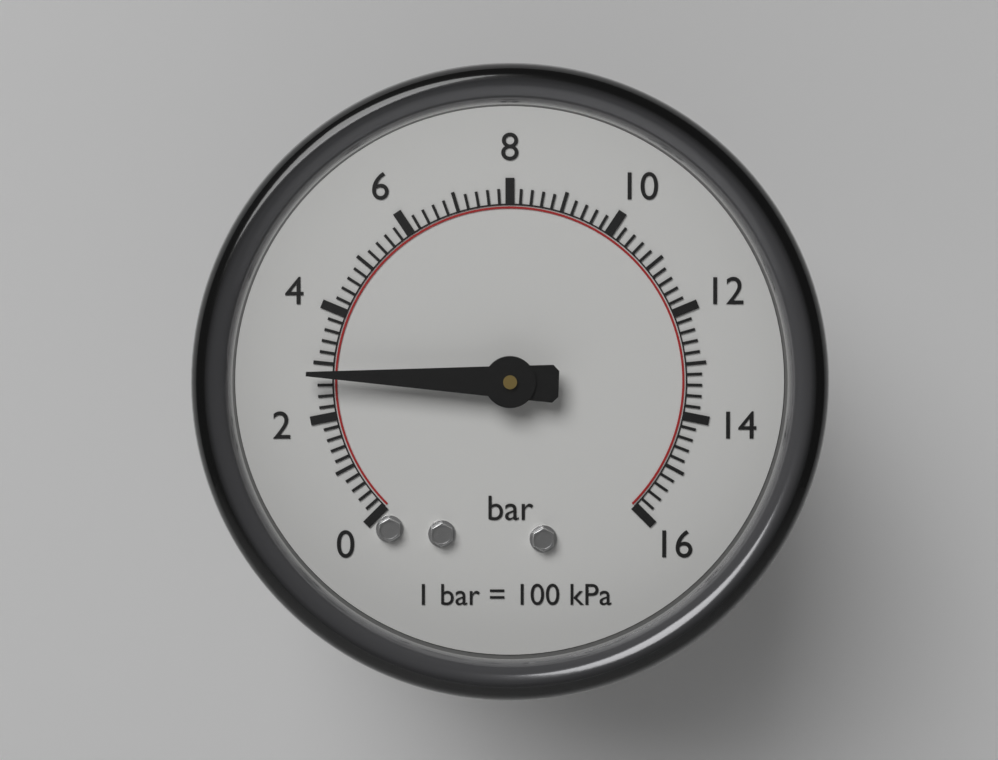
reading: 2.8 bar
